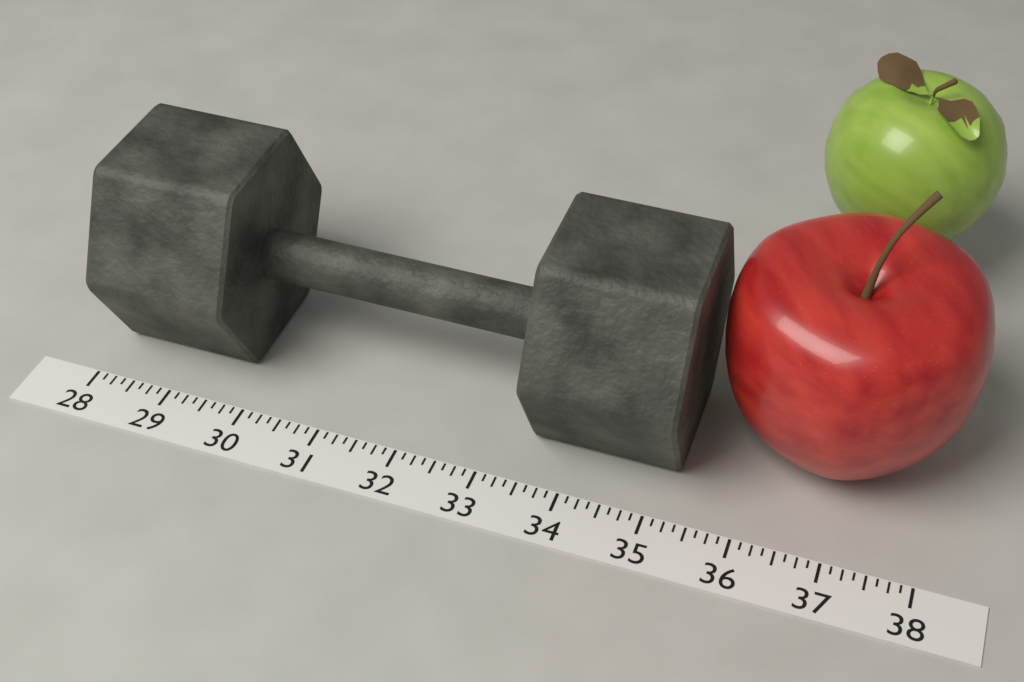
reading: 35.250 (no unit)
